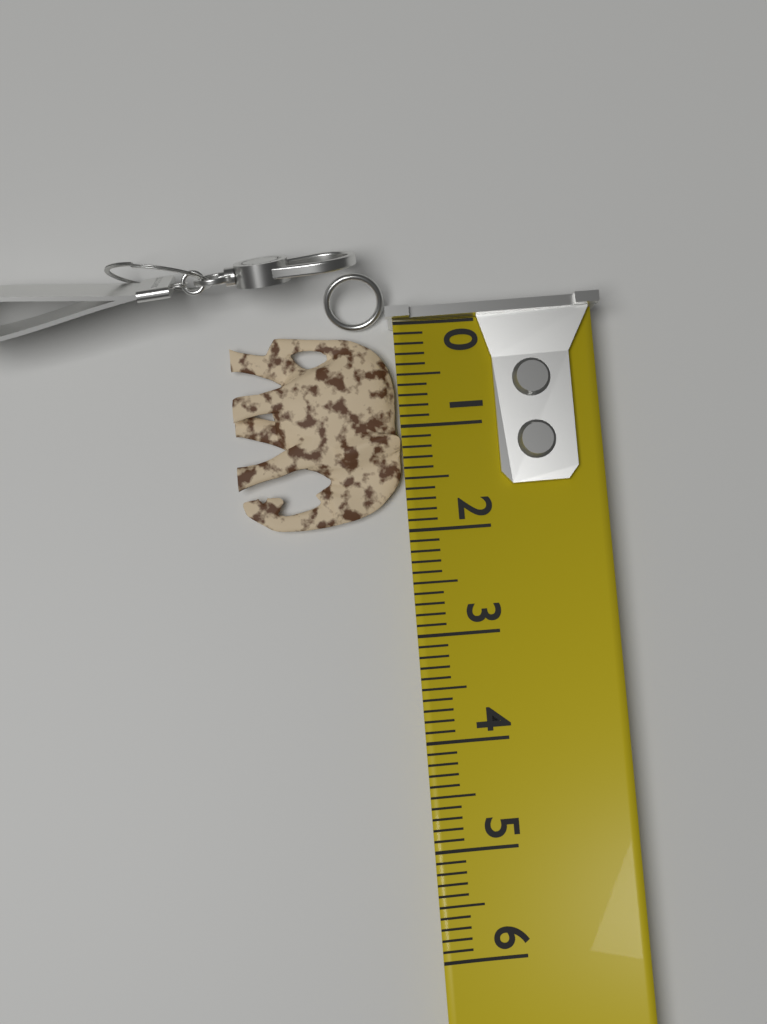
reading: 1.9 (no unit)
